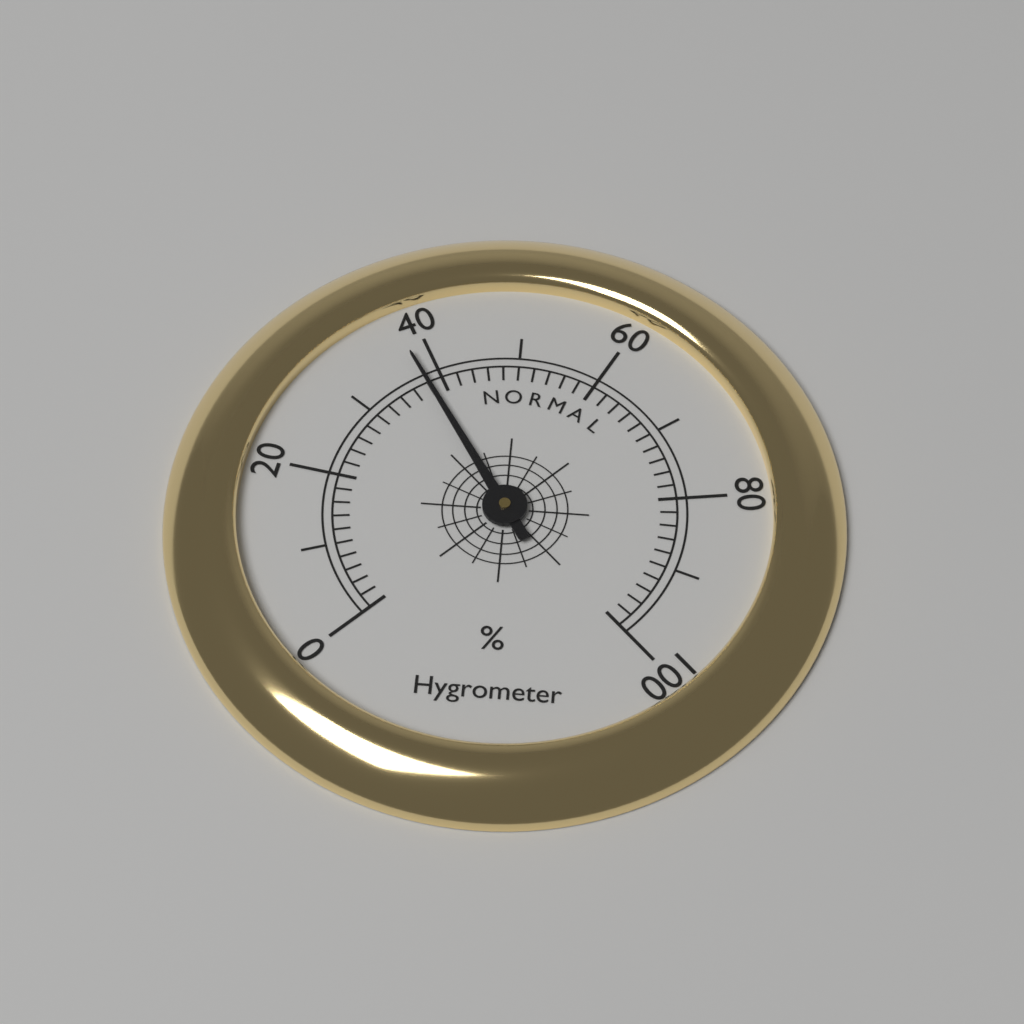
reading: 38 %
